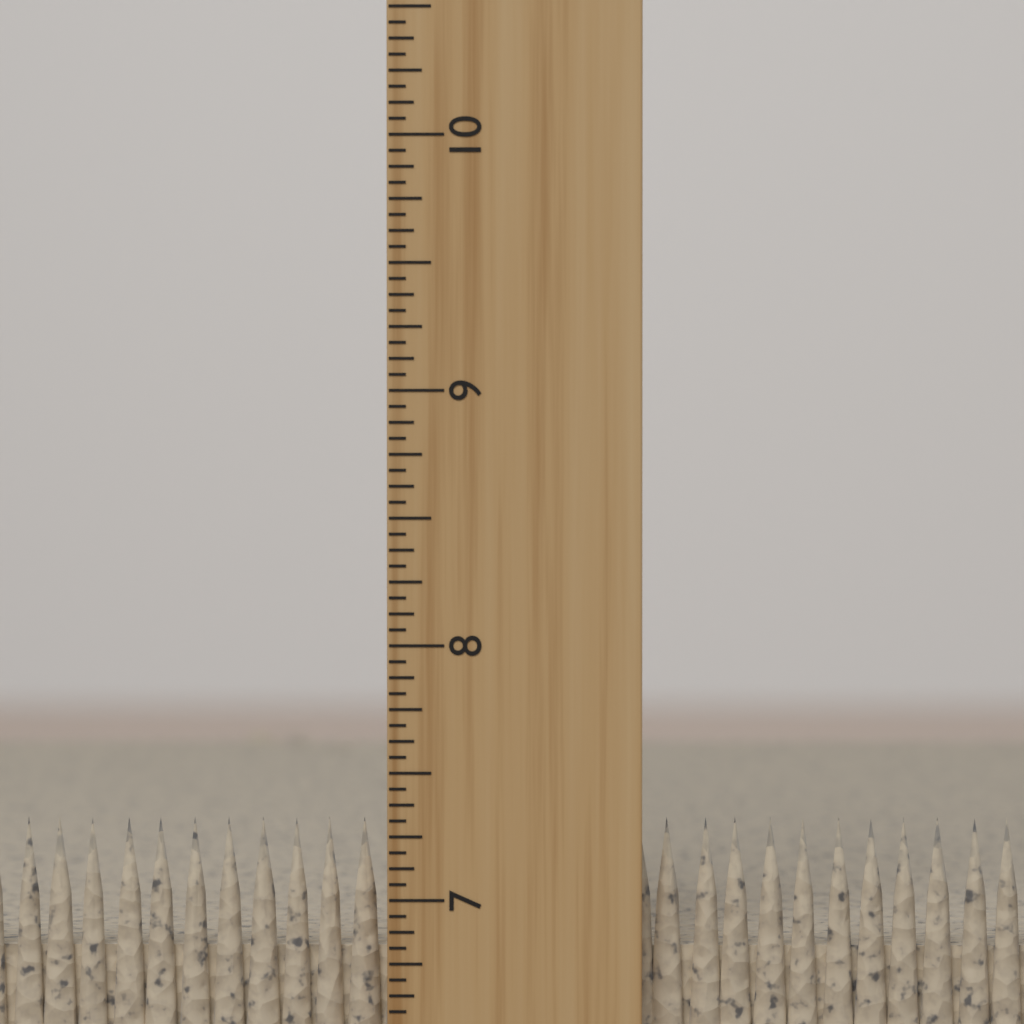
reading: 7.3125 inch
